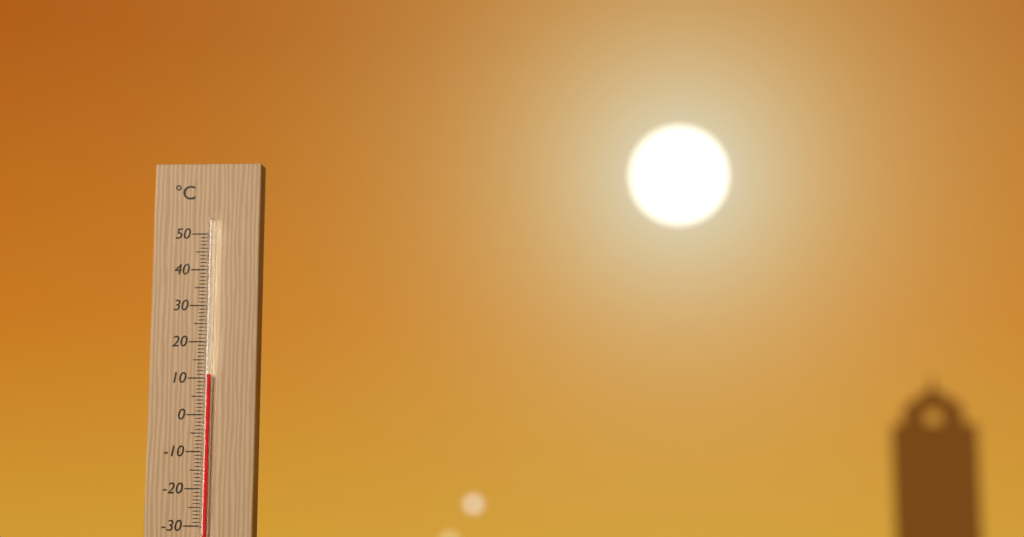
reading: 11 °C
